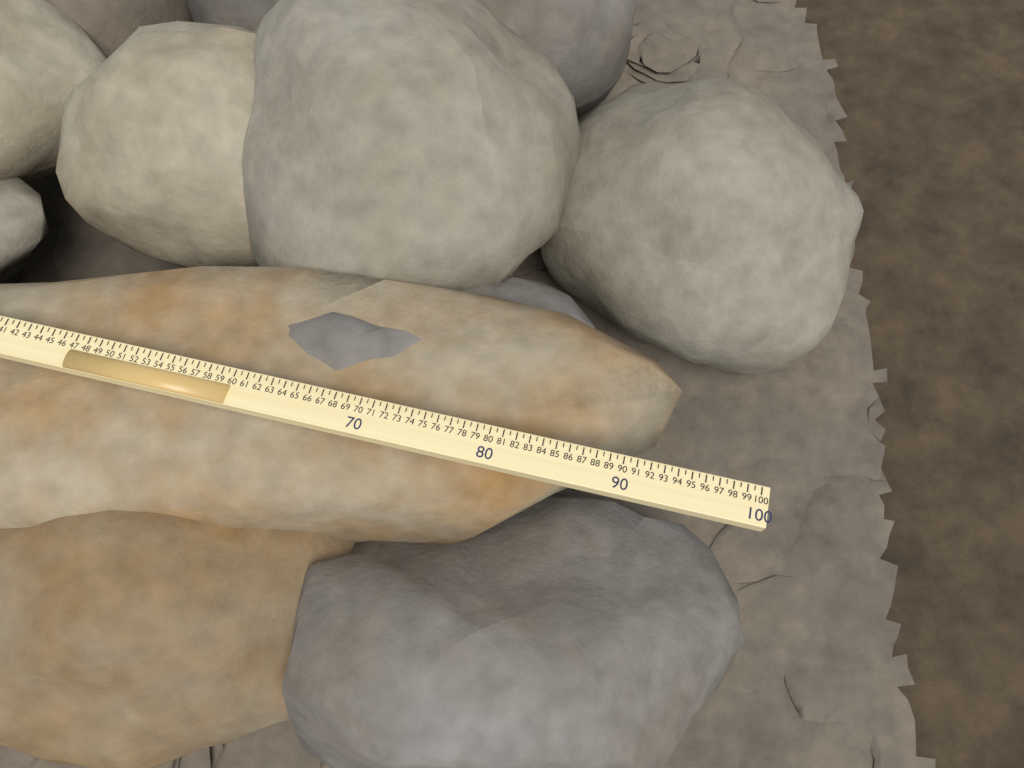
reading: 94.0 (no unit)
